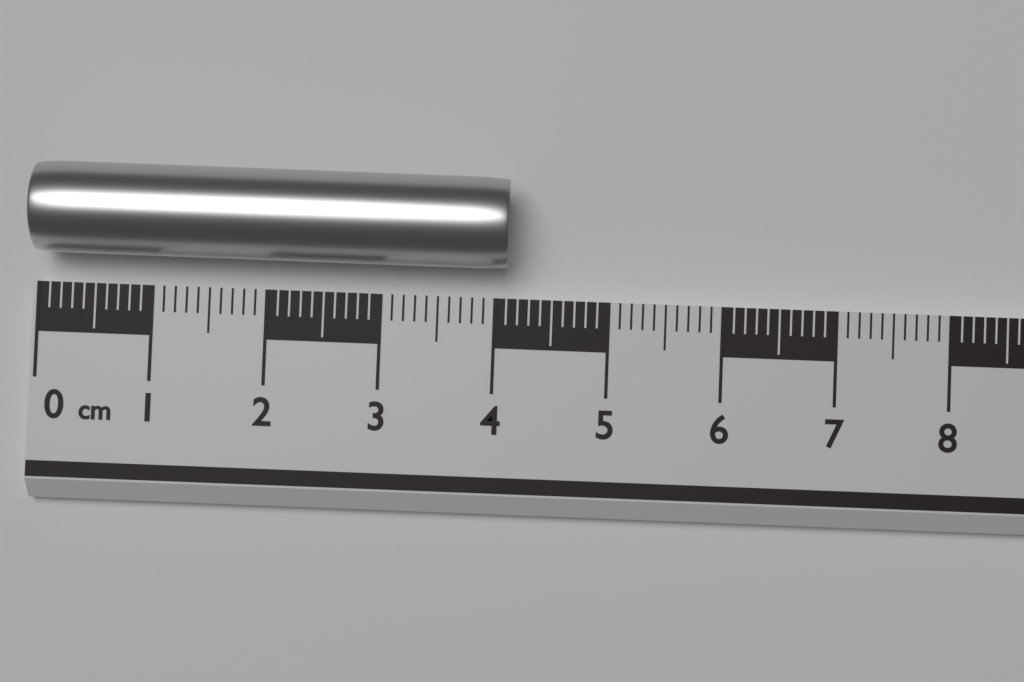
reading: 4.1 cm
